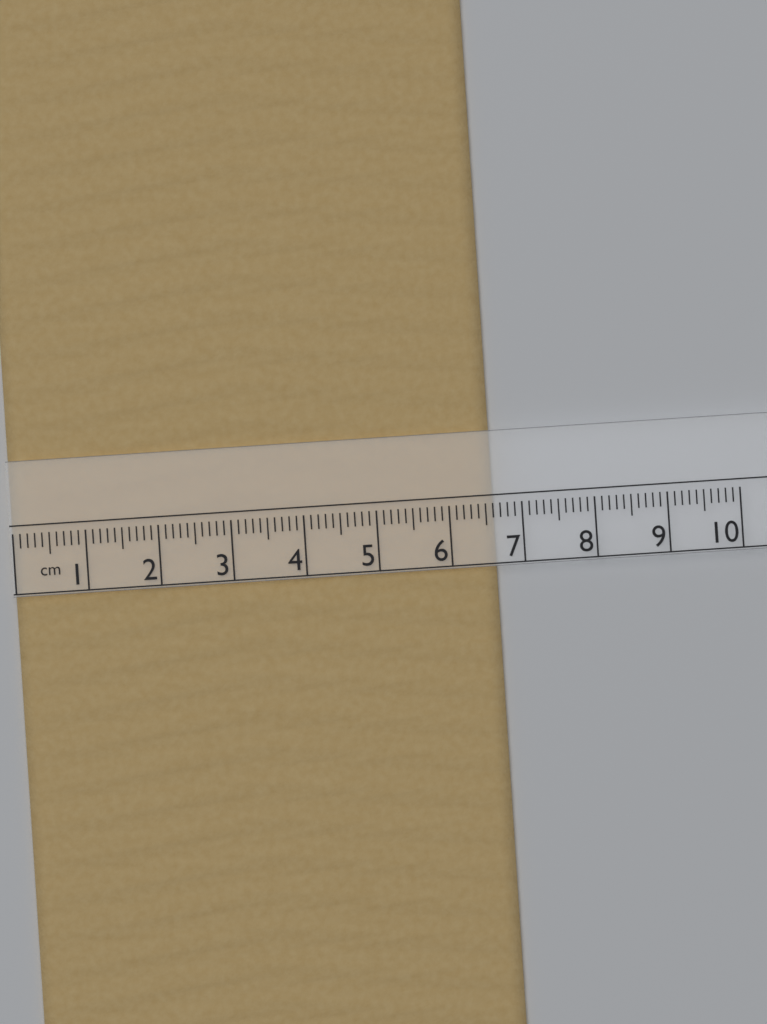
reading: 6.6 cm
